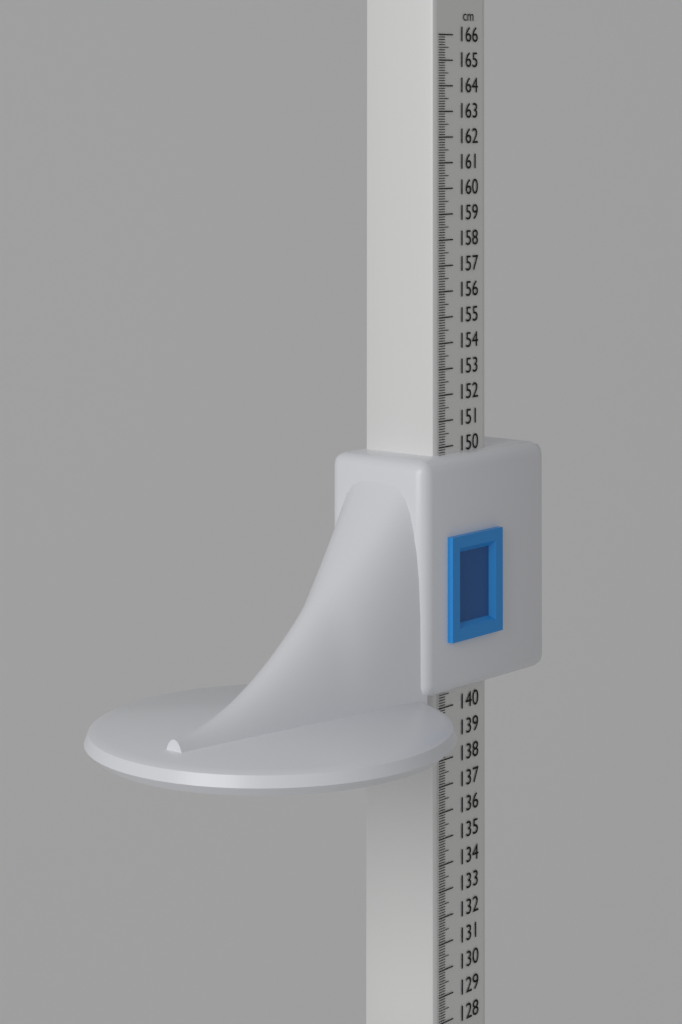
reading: 149.7 cm
